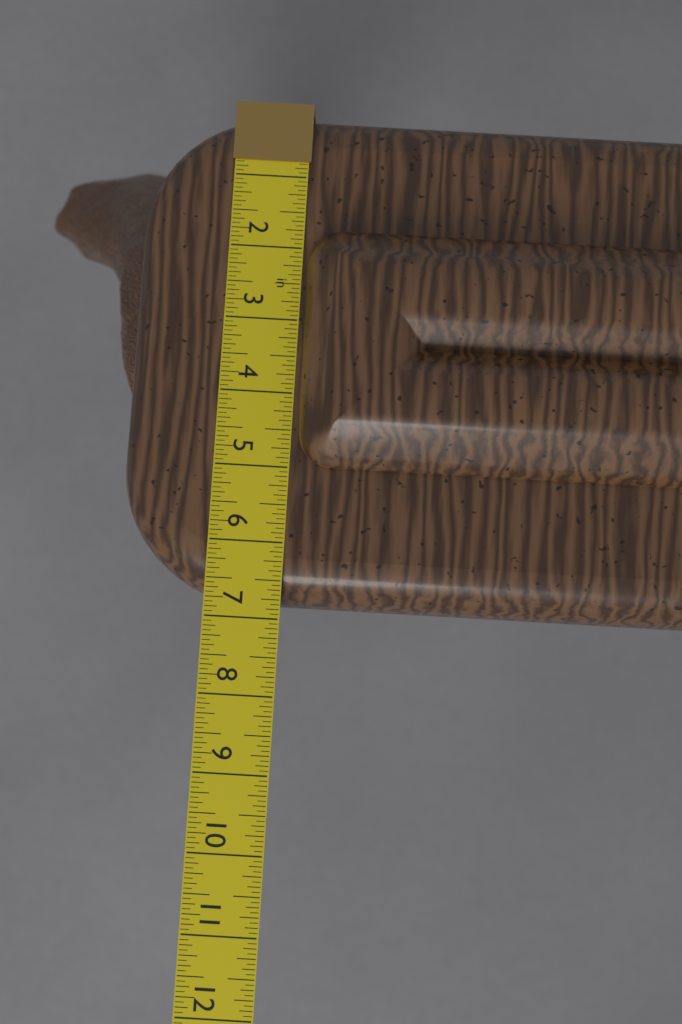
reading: 6.7500 in
